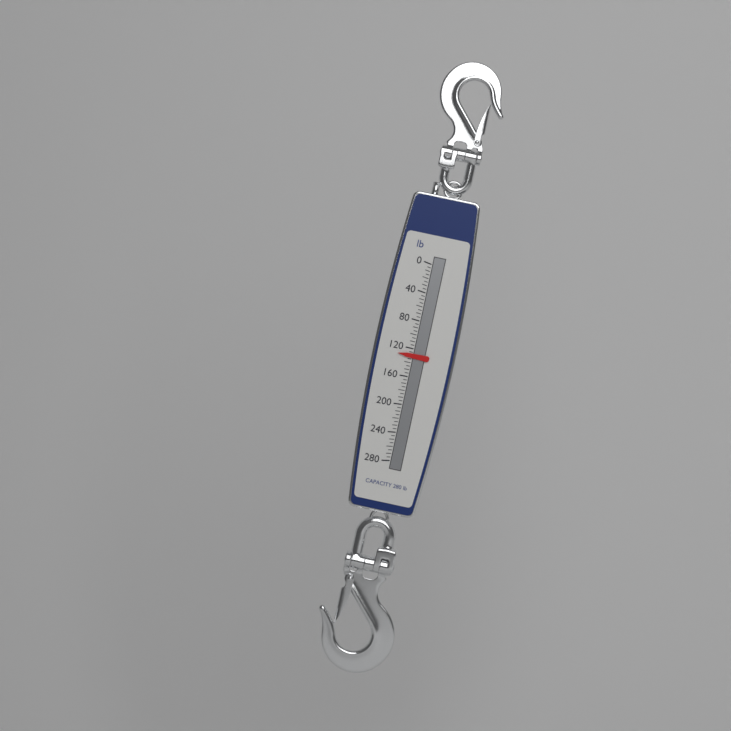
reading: 130 lb
